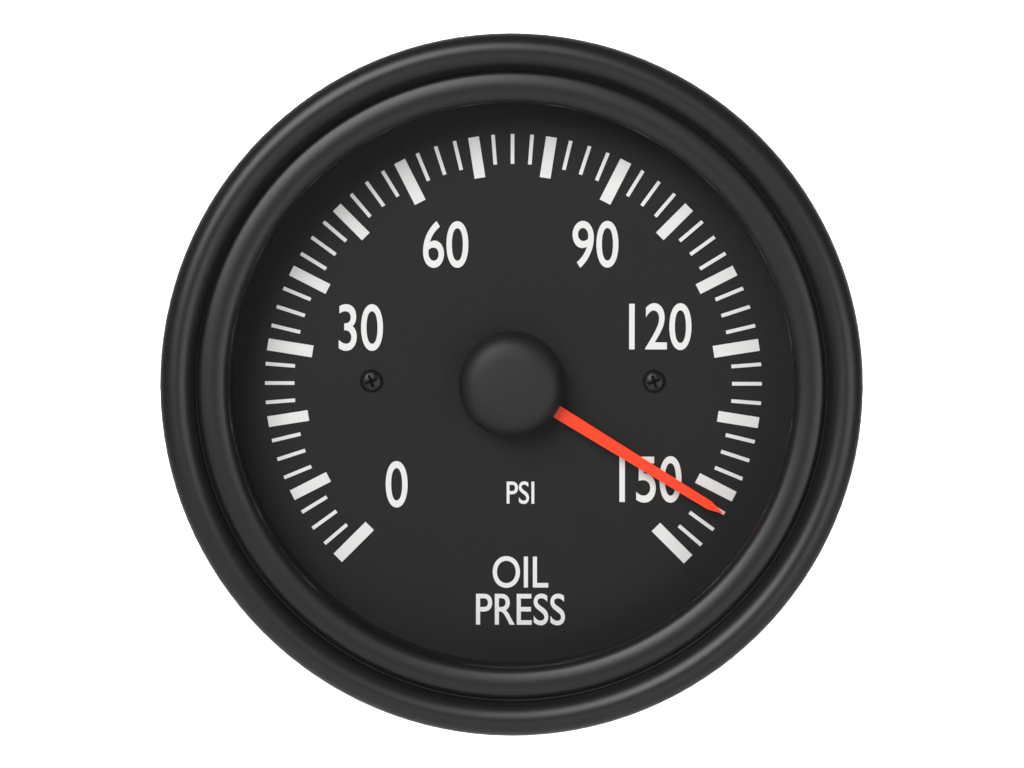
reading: 142.5 psi
